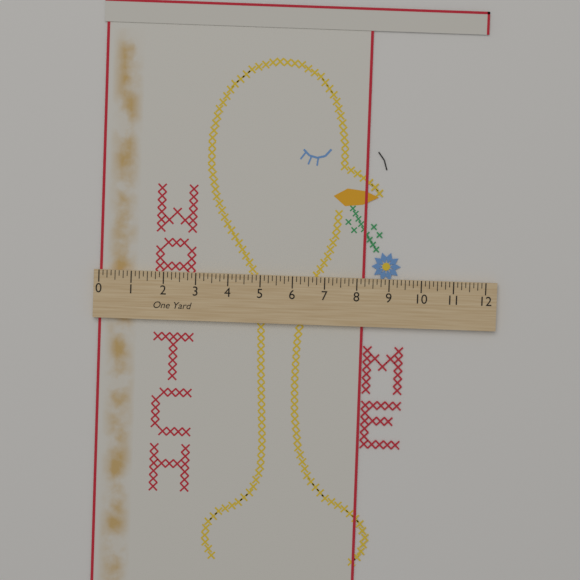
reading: 8.250 in
